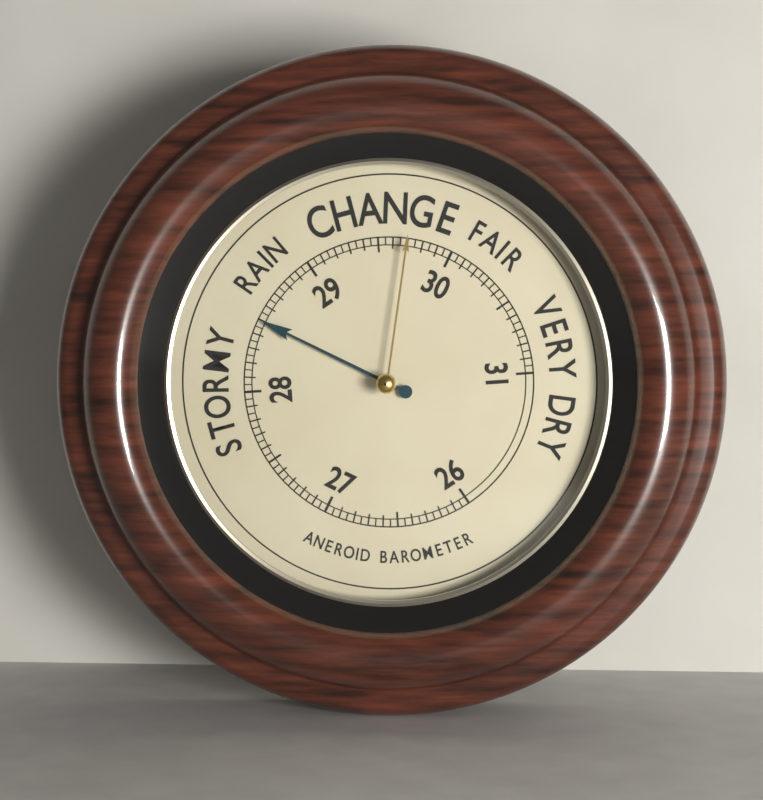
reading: 28.50 (no unit)
